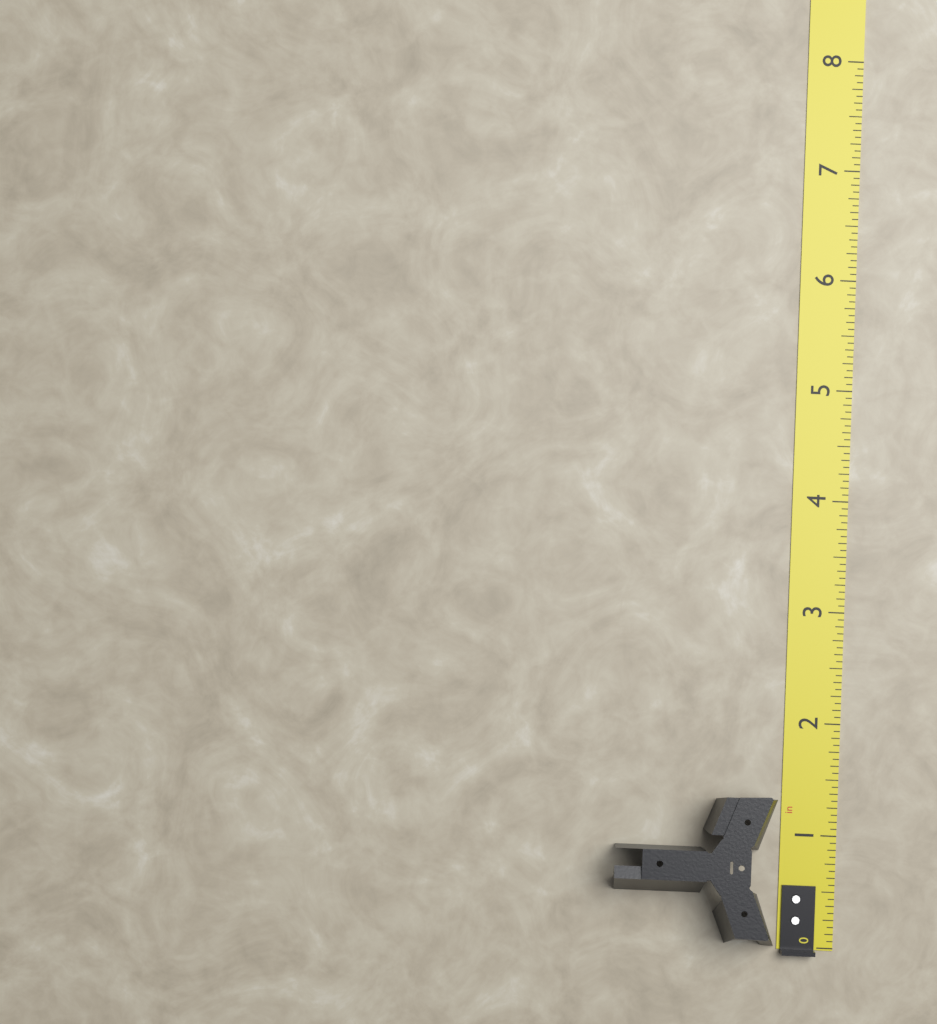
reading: 1.3750 in
